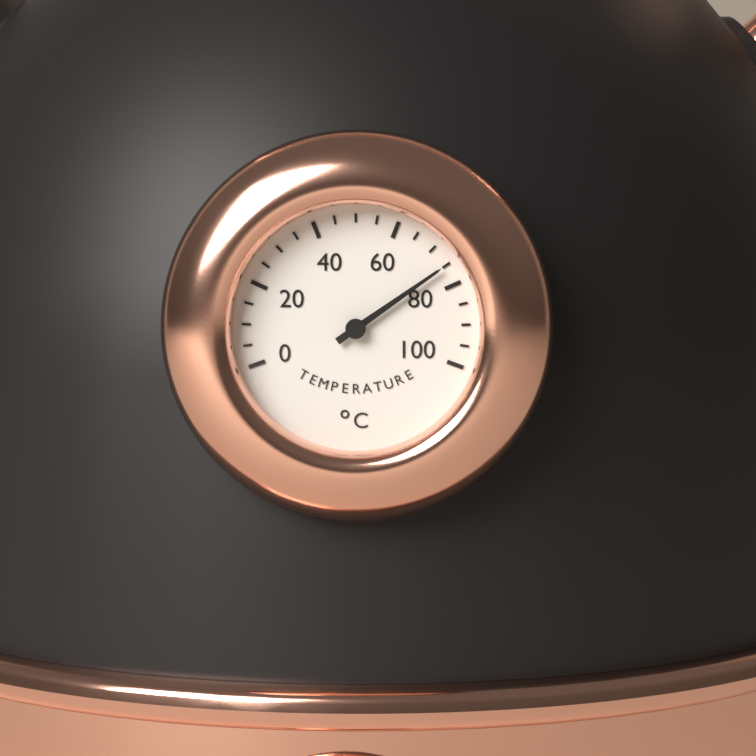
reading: 75 °C
